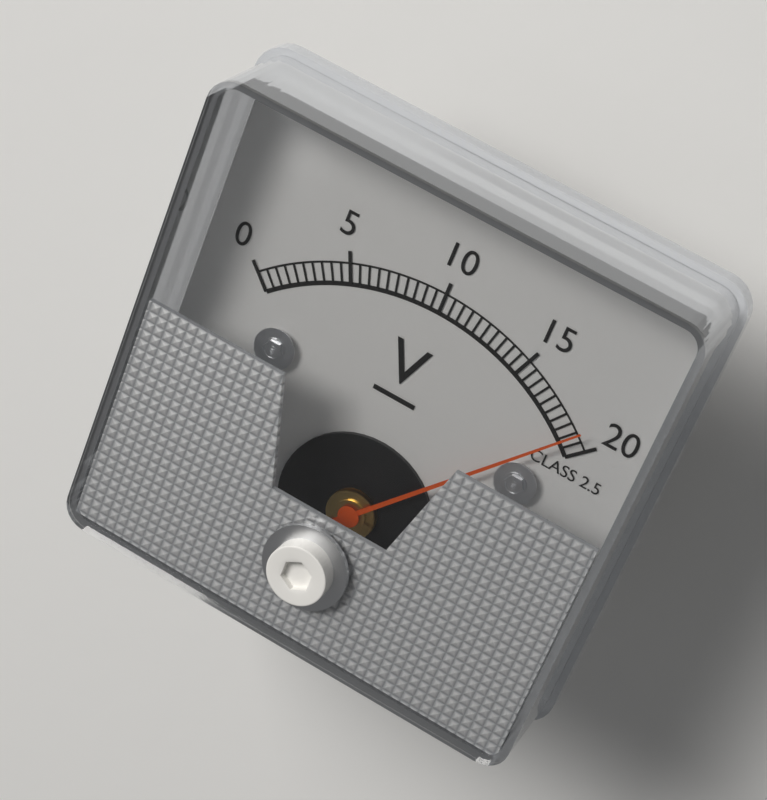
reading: 19.0 V
